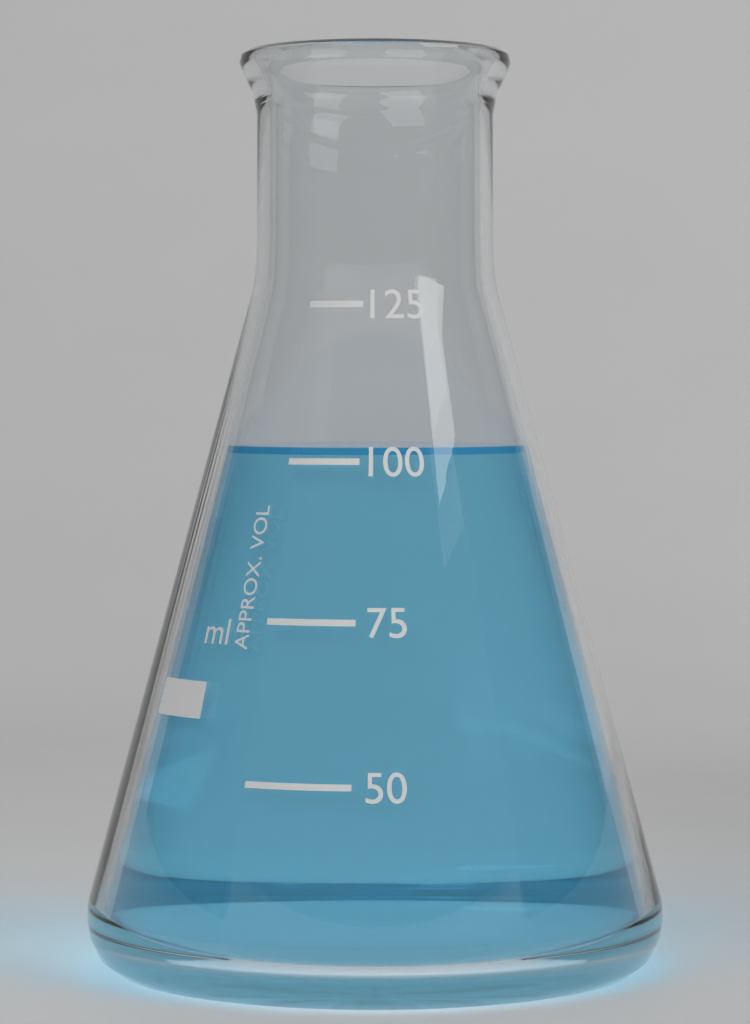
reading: 102 ml
